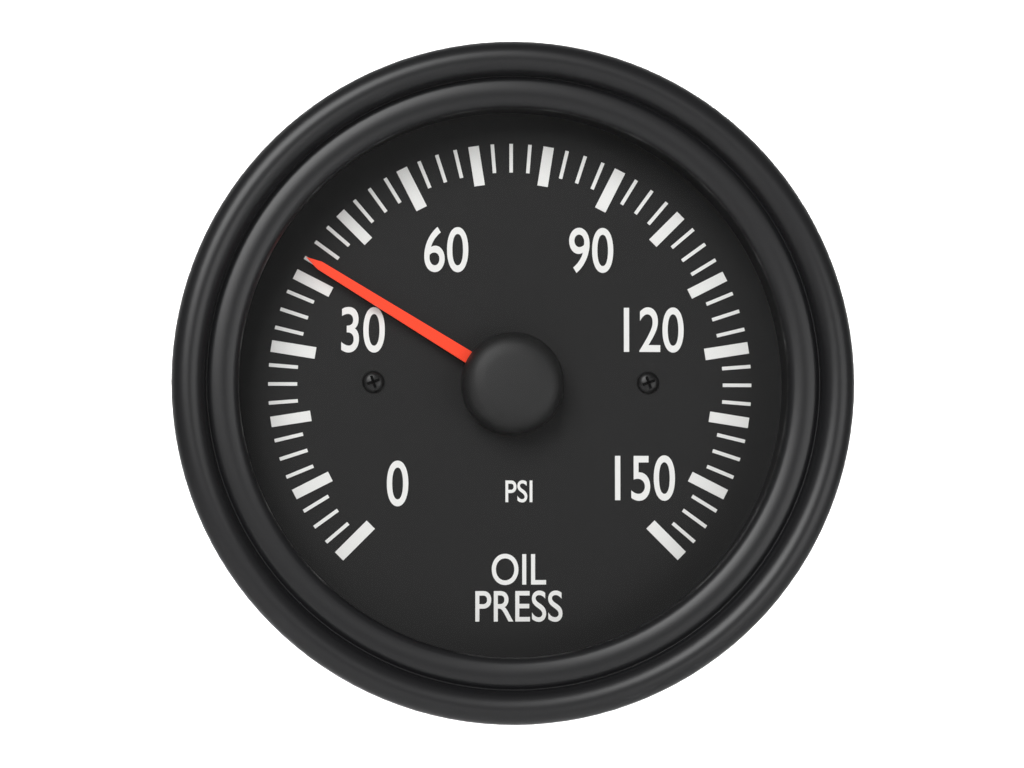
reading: 42.5 psi
